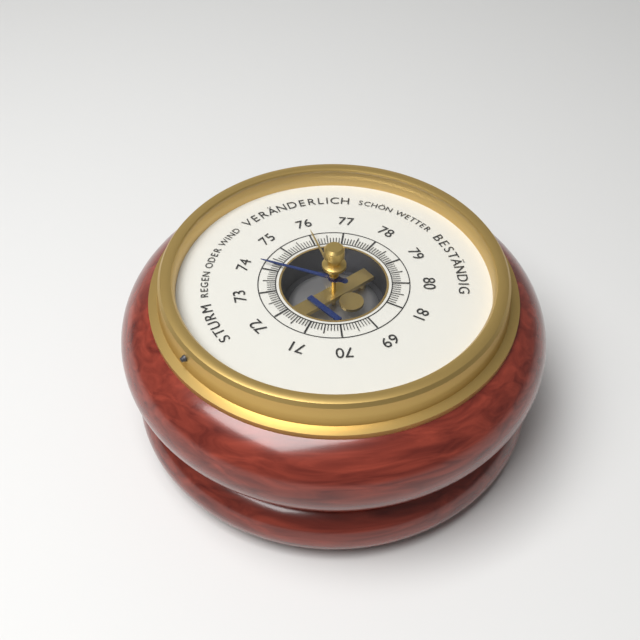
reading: 74.2 (no unit)
